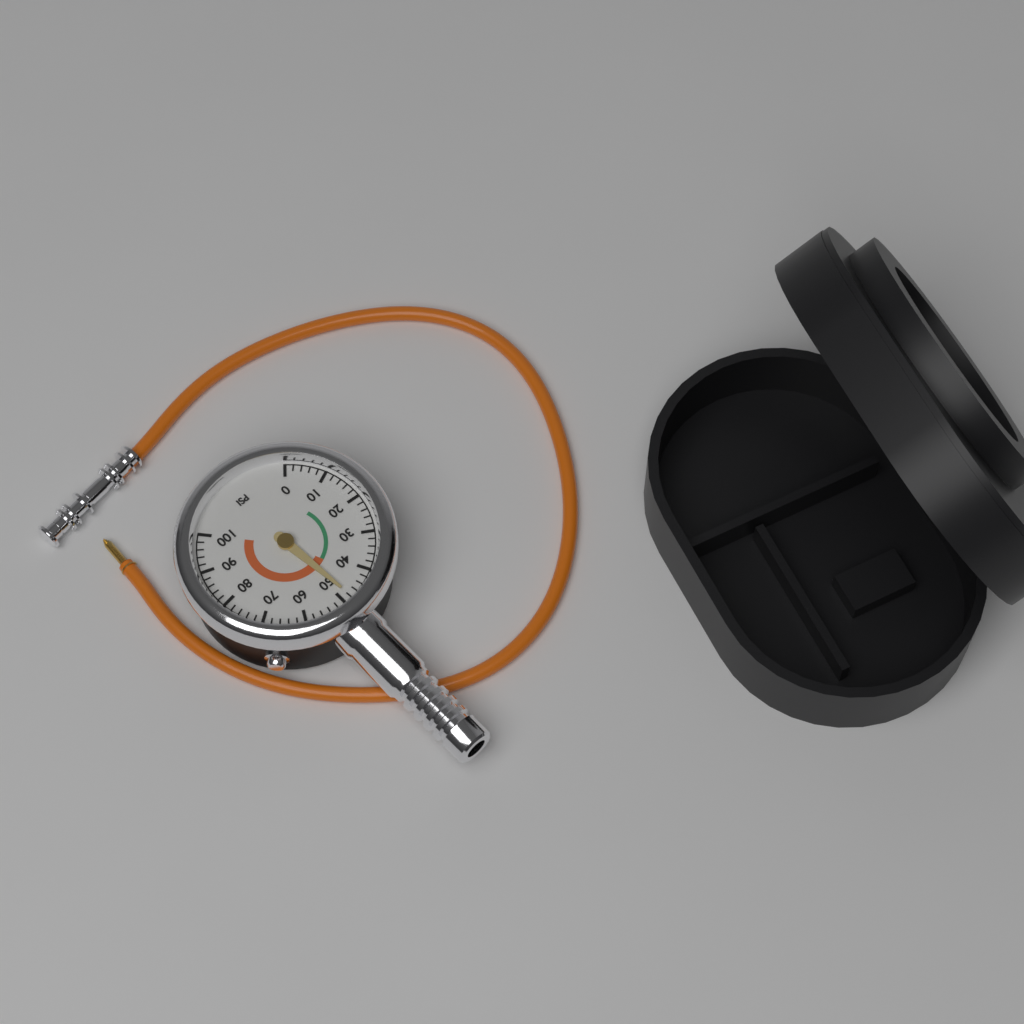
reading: 48 psi
